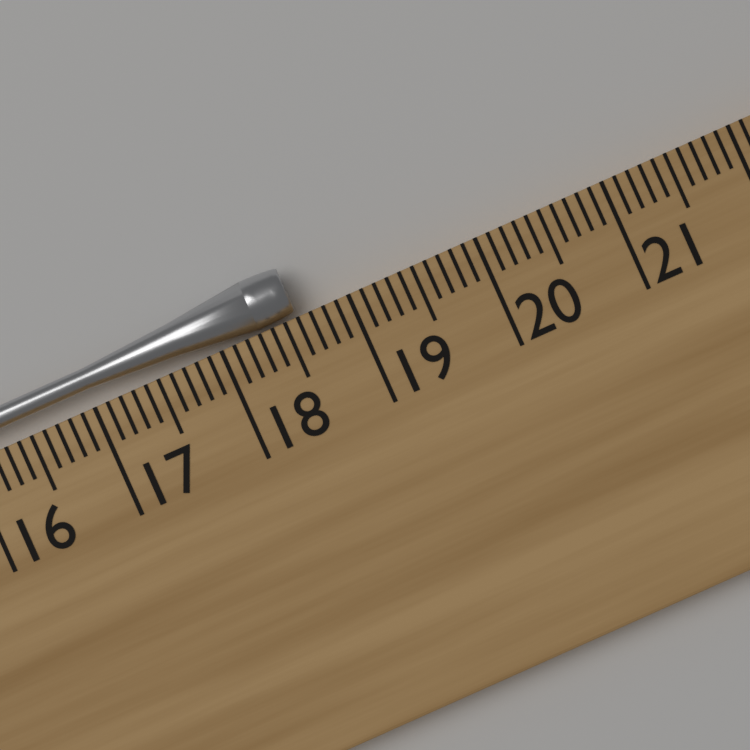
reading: 18.6 cm
